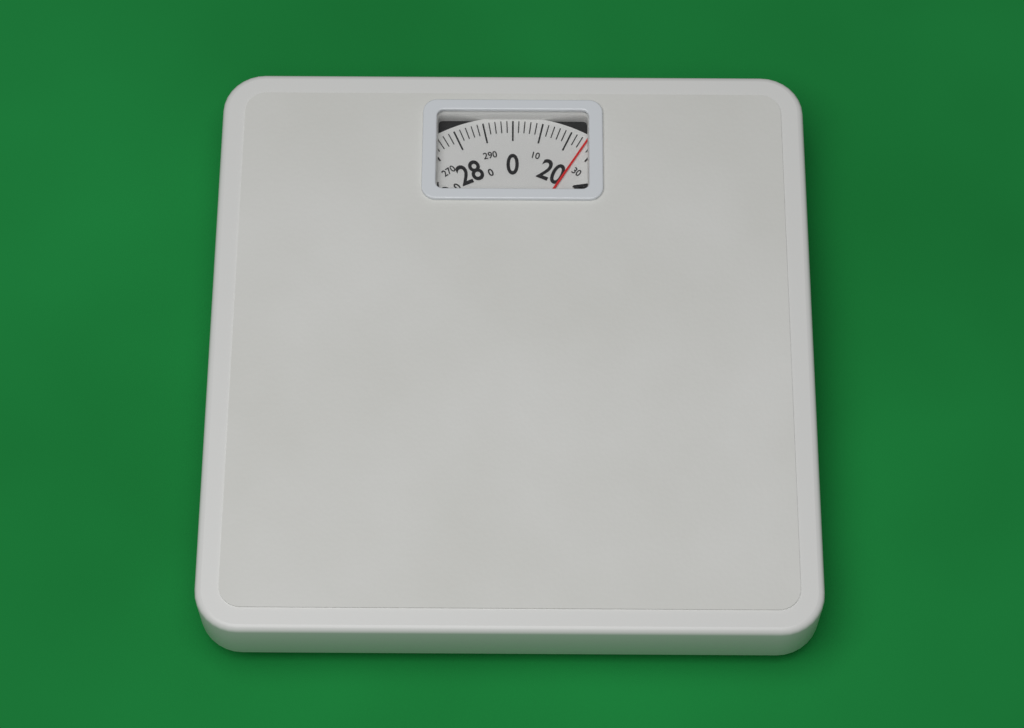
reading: 26 (no unit)
